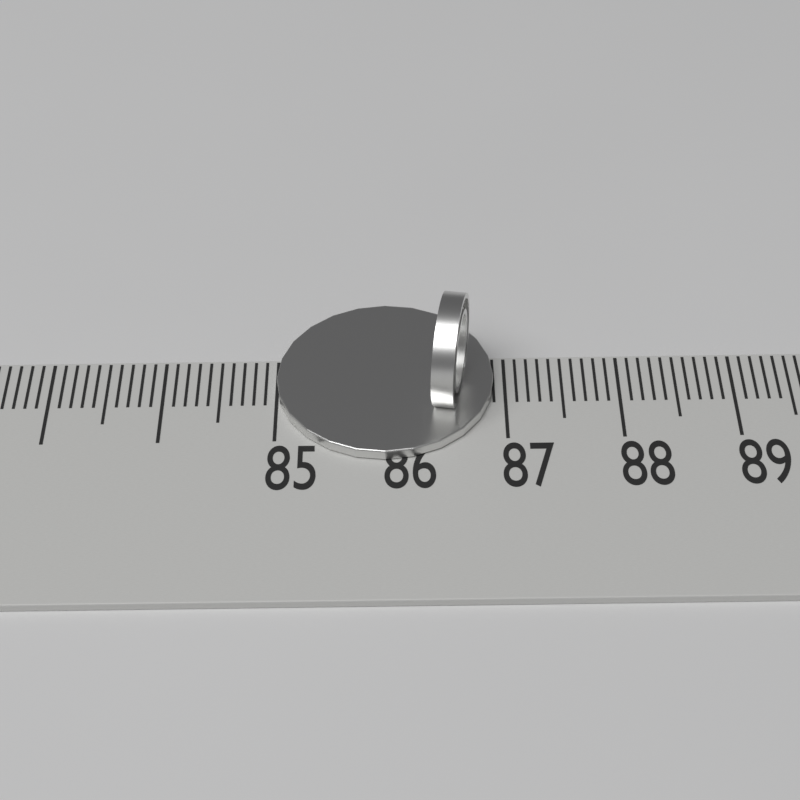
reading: 86.9 (no unit)
